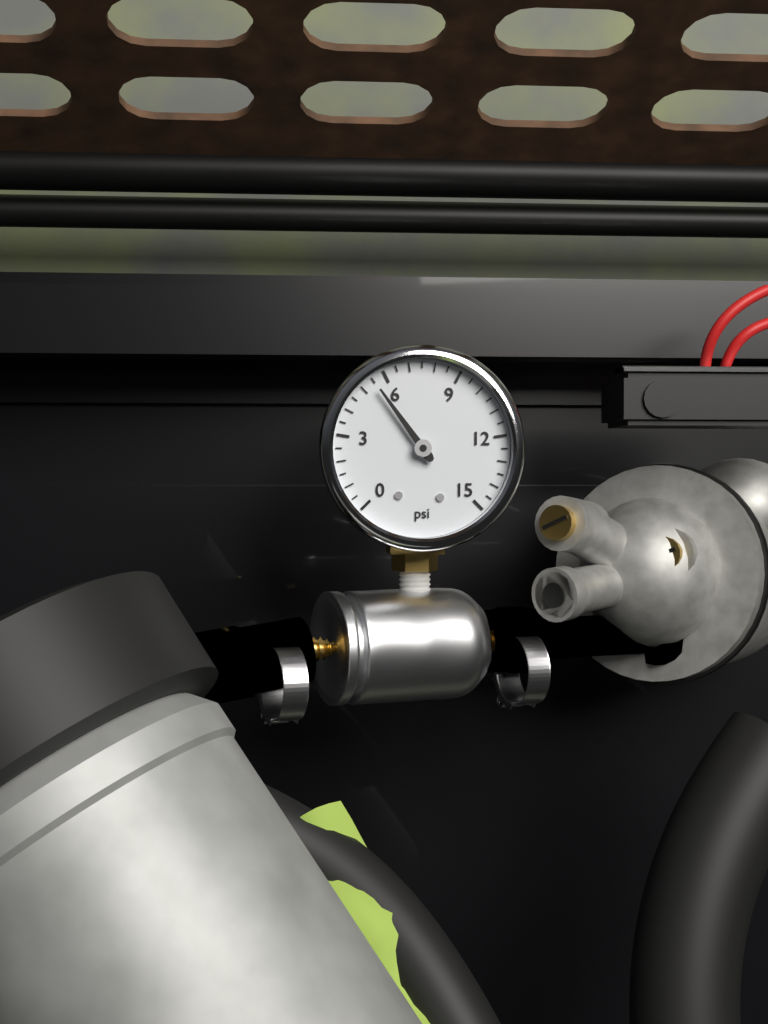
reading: 5.5 psi
